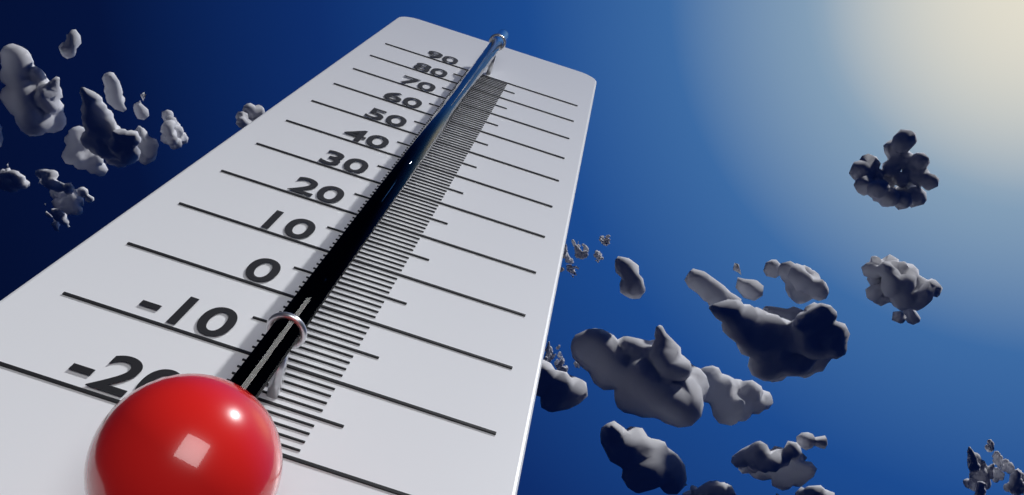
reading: -11 (no unit)
